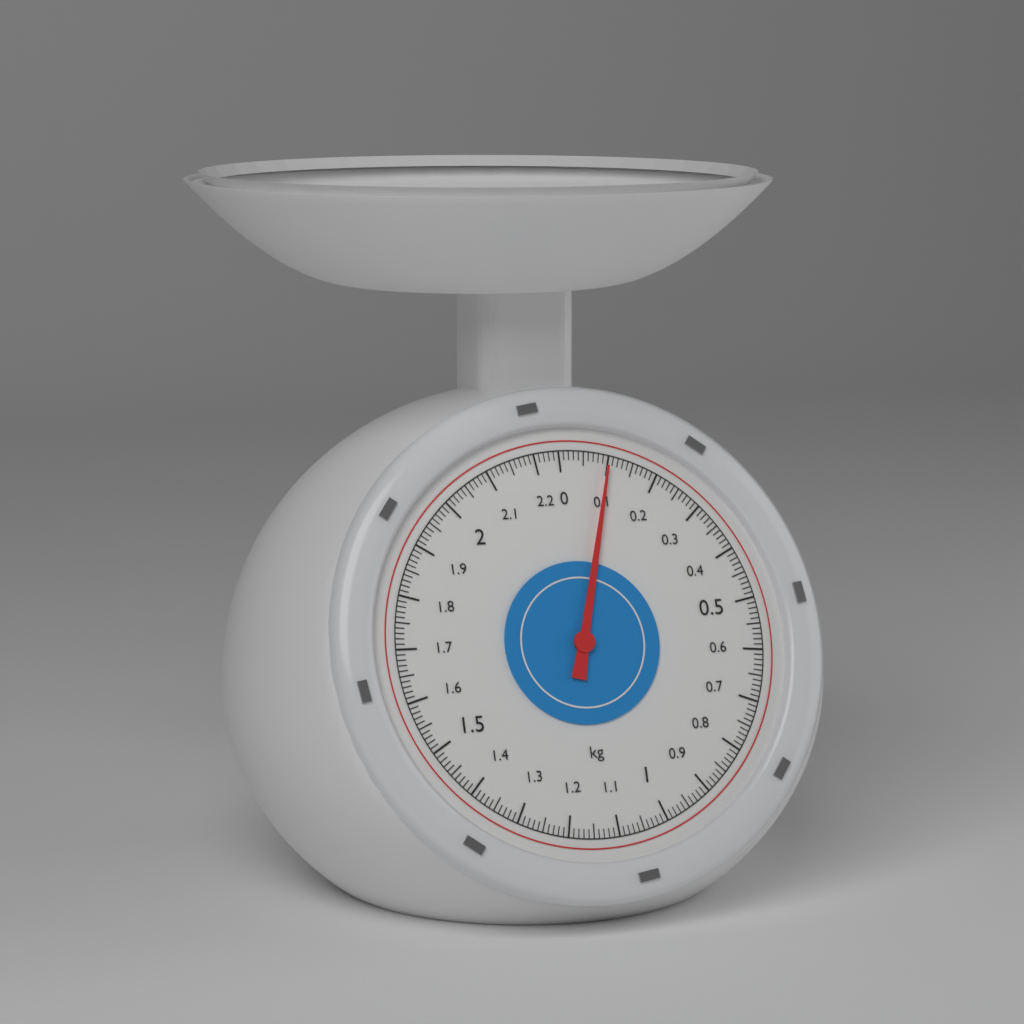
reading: 0.10 kg
